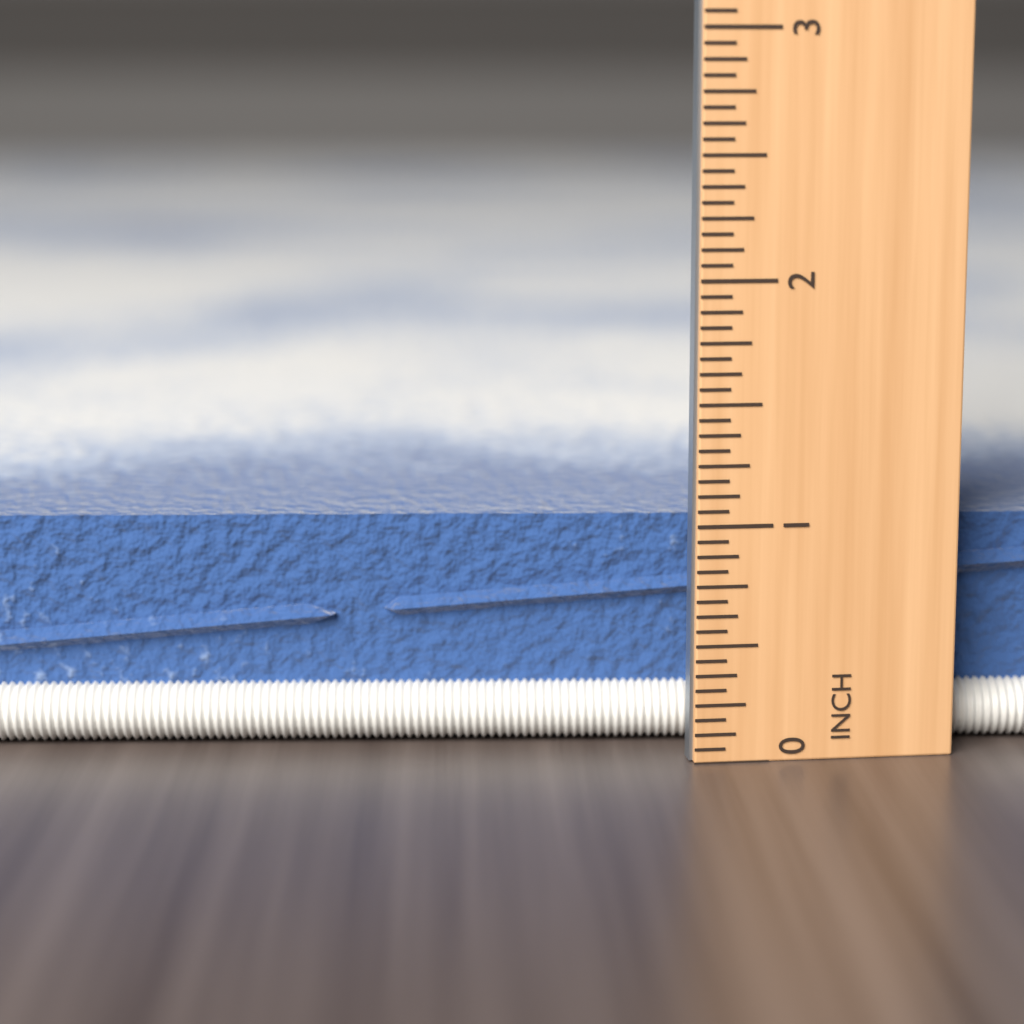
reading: 1.0000 in
